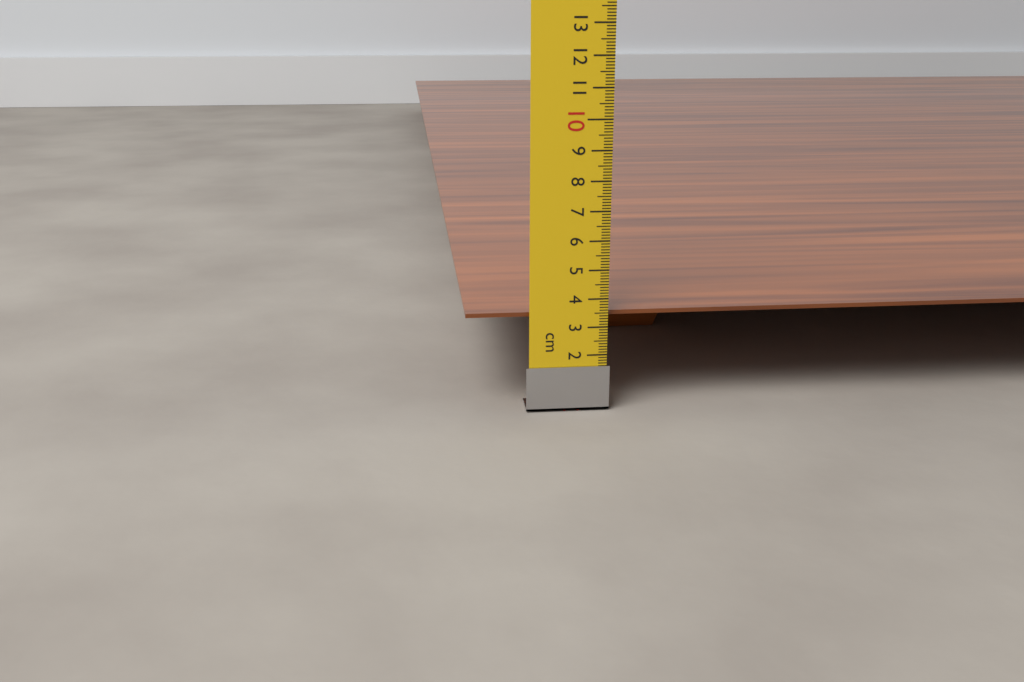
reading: 3.5 cm
